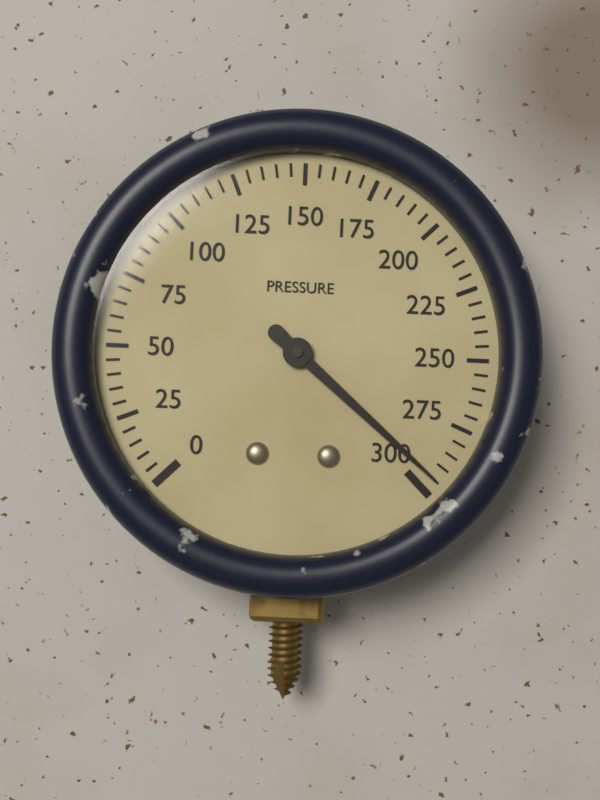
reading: 295 (no unit)
